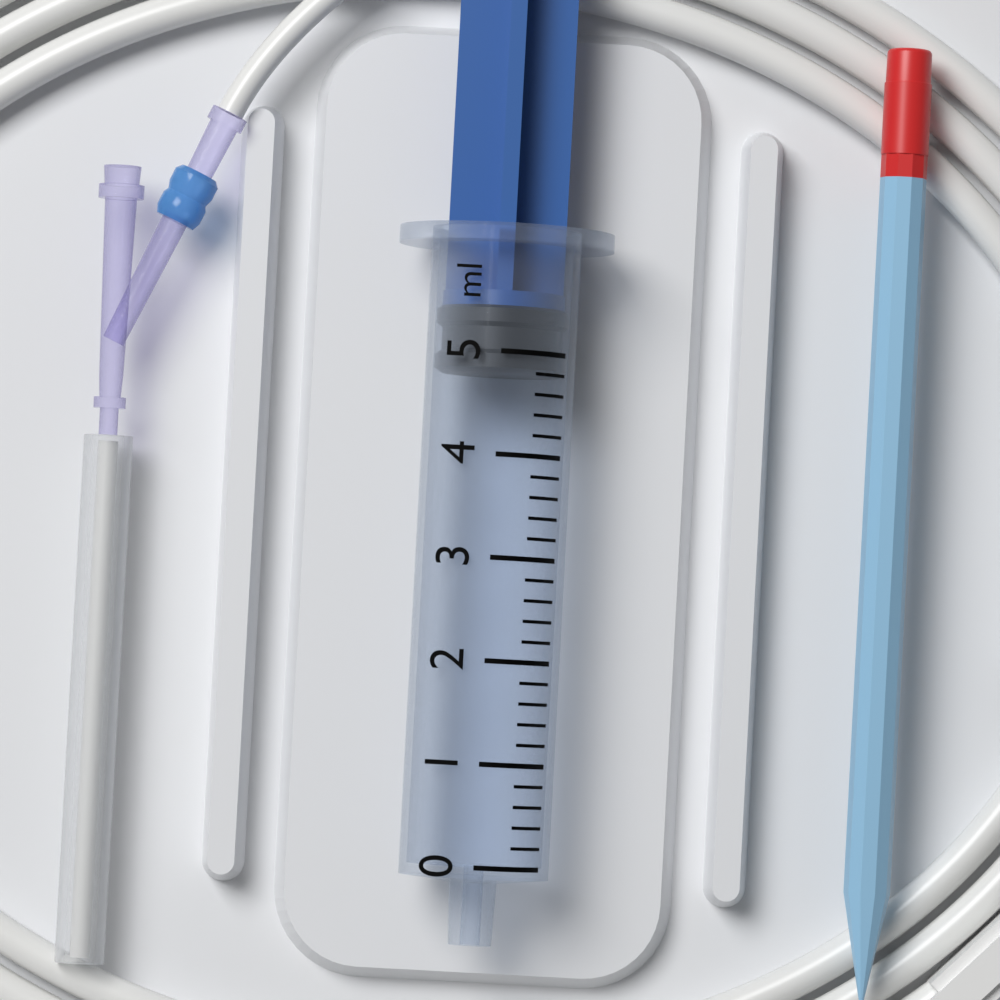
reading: 4.8 ml
